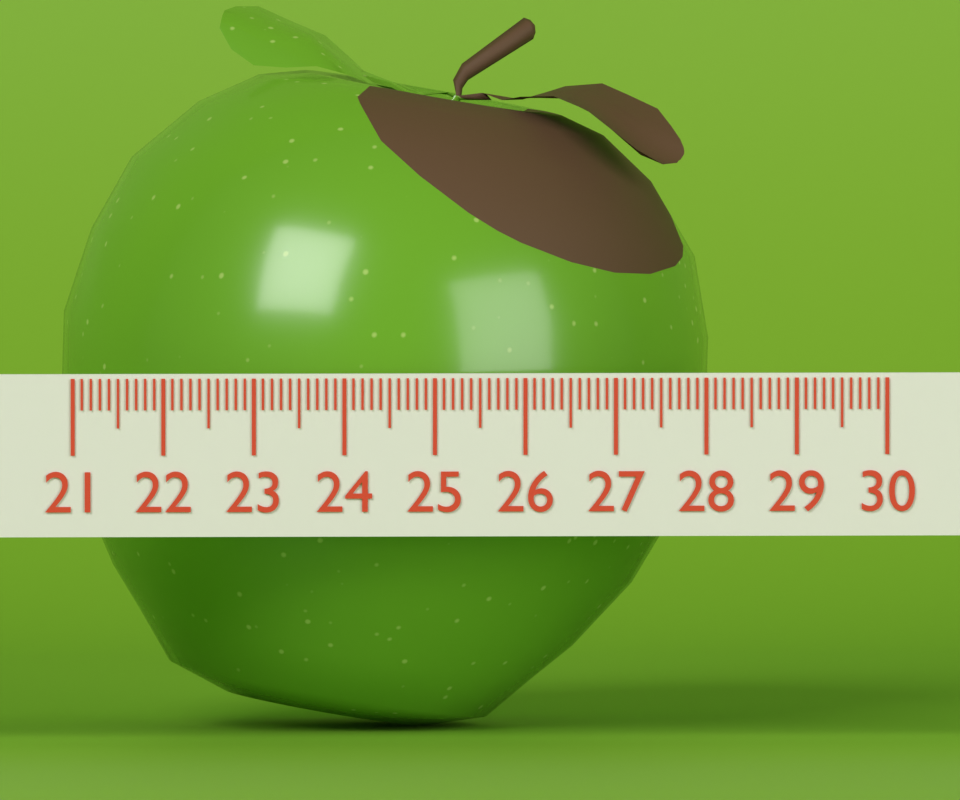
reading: 28.2 (no unit)
